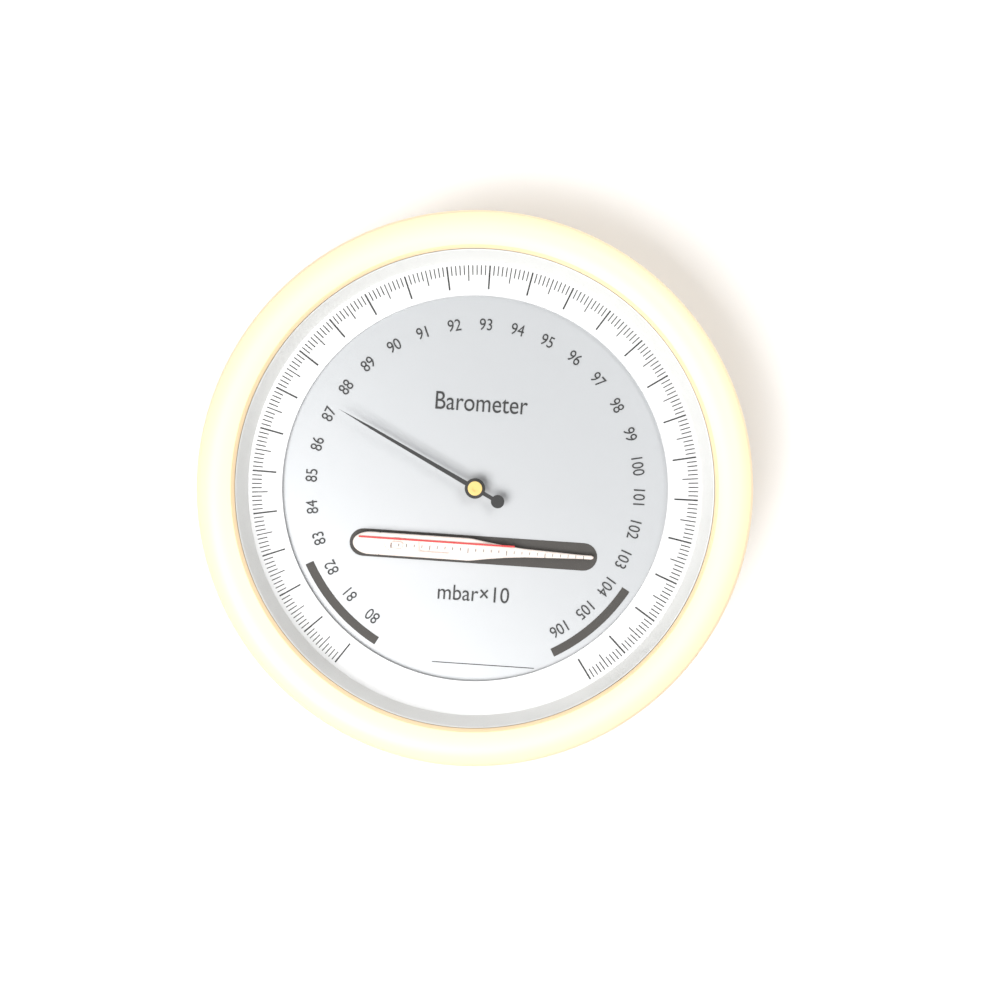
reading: 87.3 mbar×10
